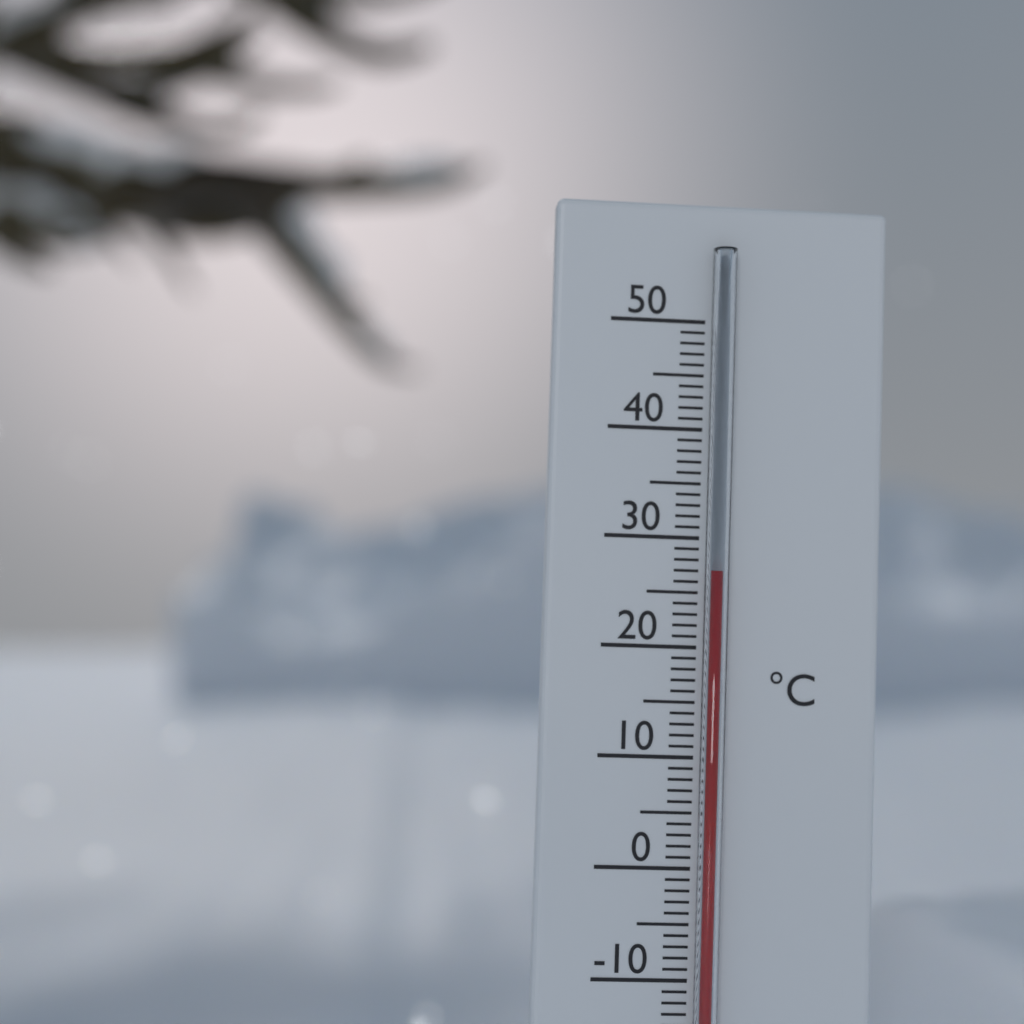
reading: 27 °C
